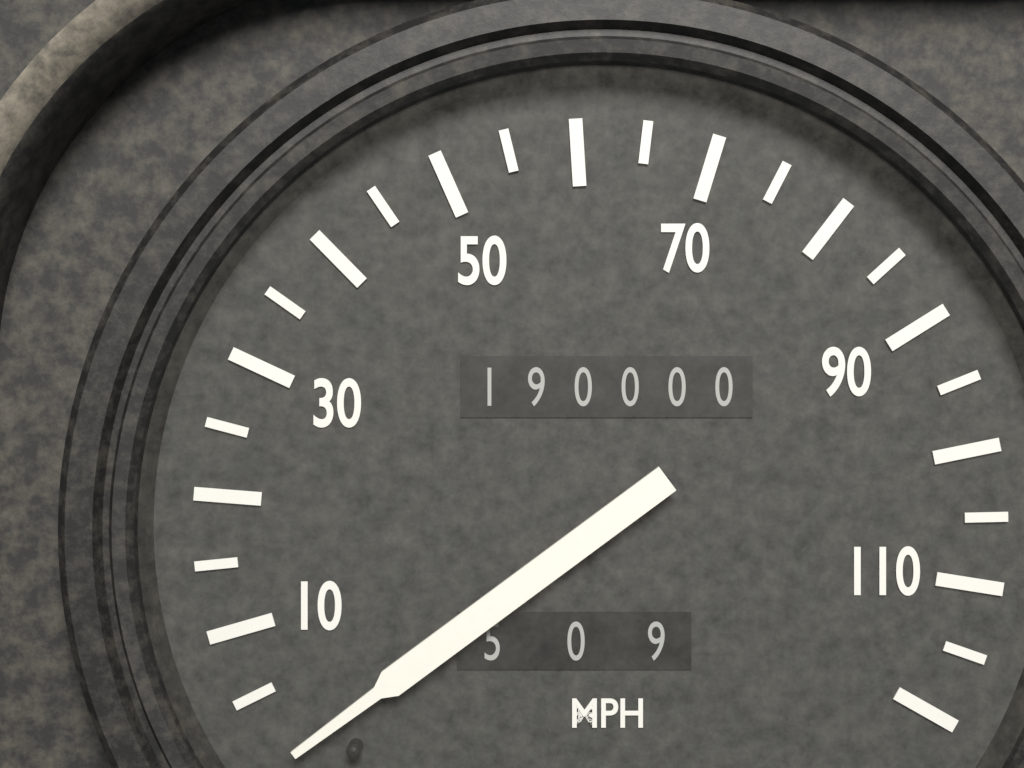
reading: 0 mph
